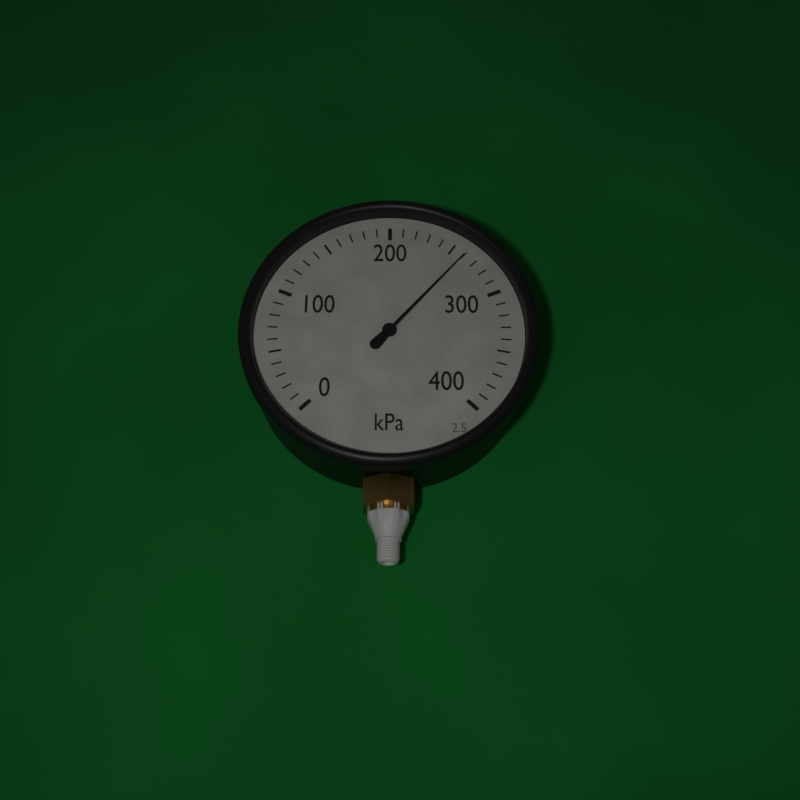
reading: 260 kPa
